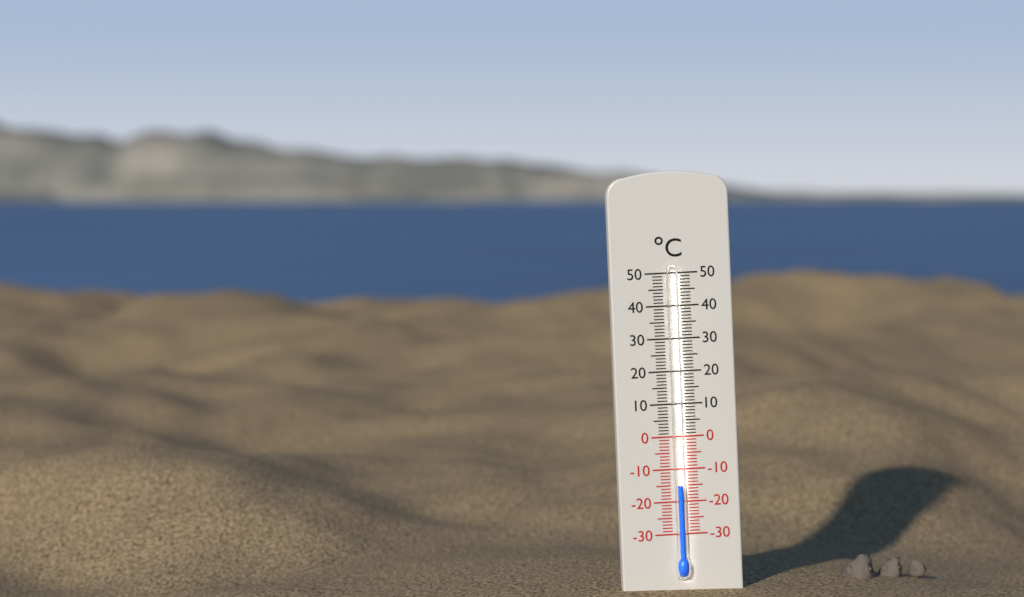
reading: -15 °C
